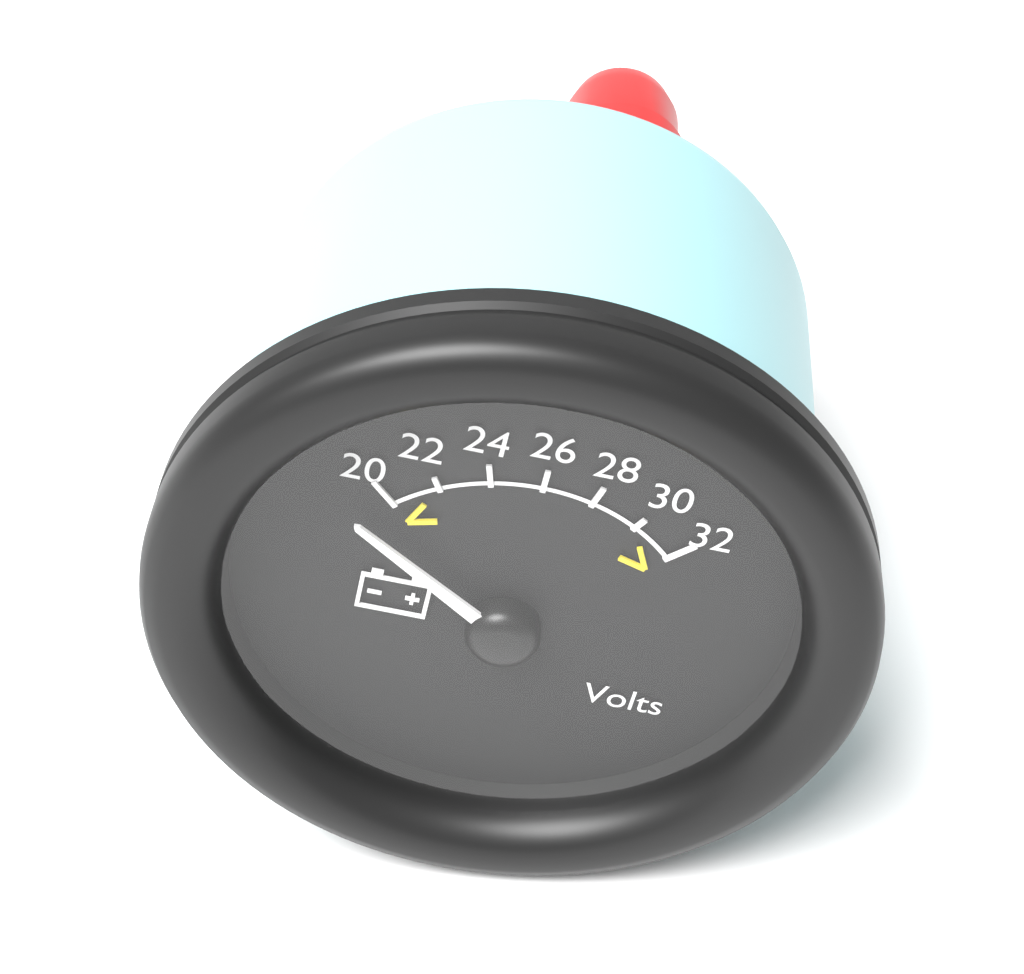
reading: 18.5 V
